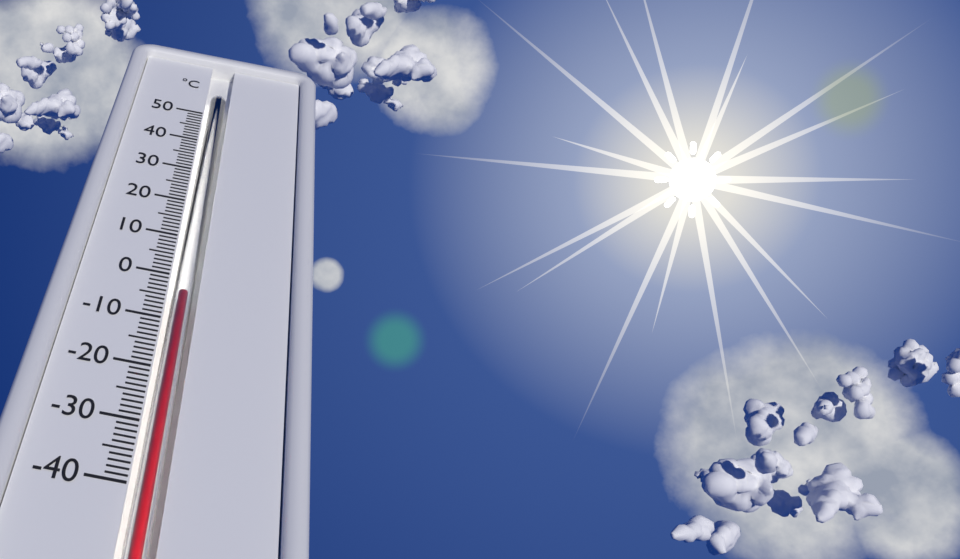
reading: -4 °C
